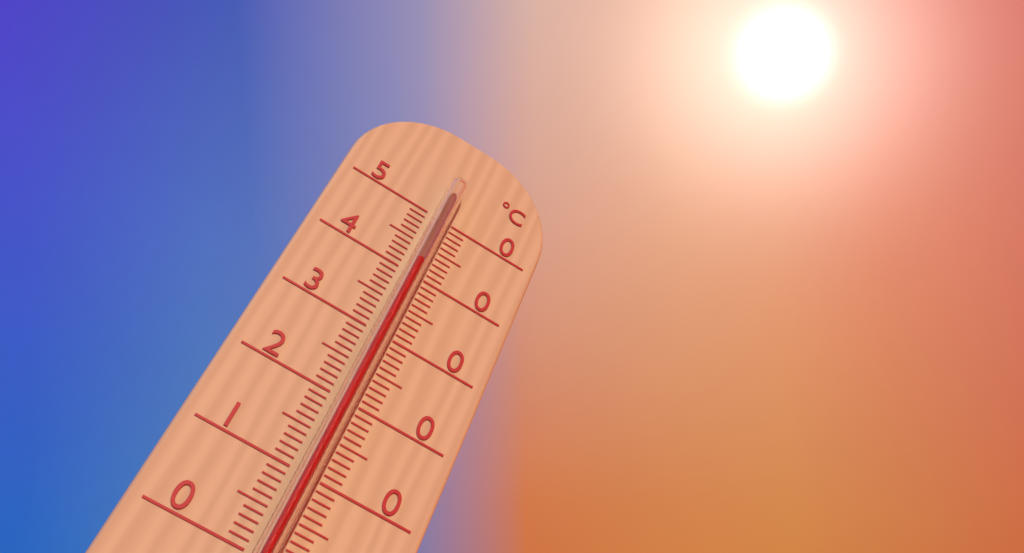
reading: 41 °C
